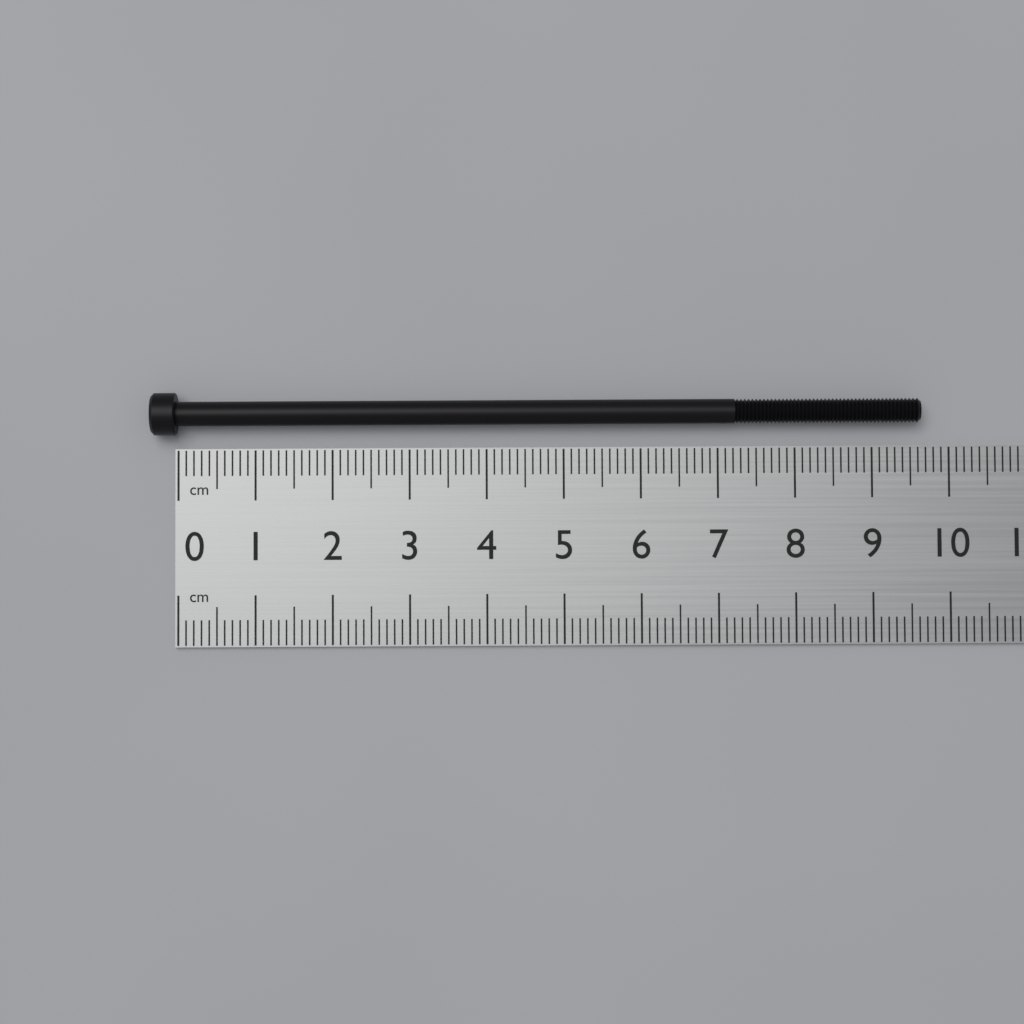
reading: 9.6 cm
